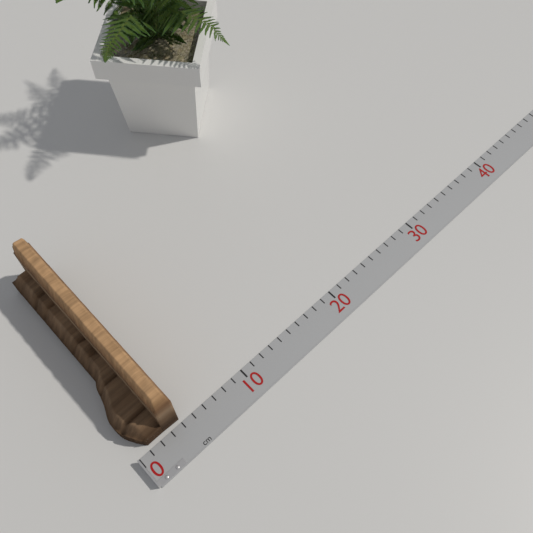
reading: 4 cm
